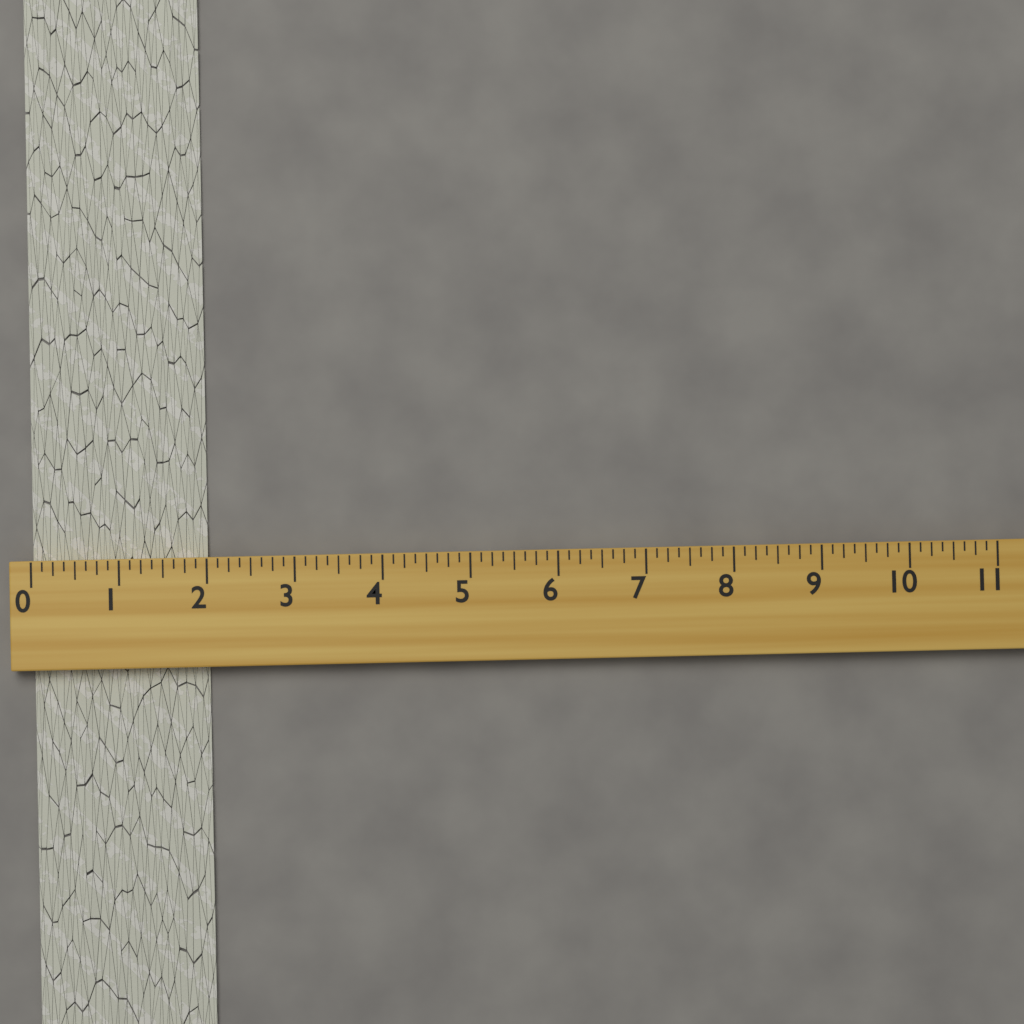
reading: 2.000 (no unit)
